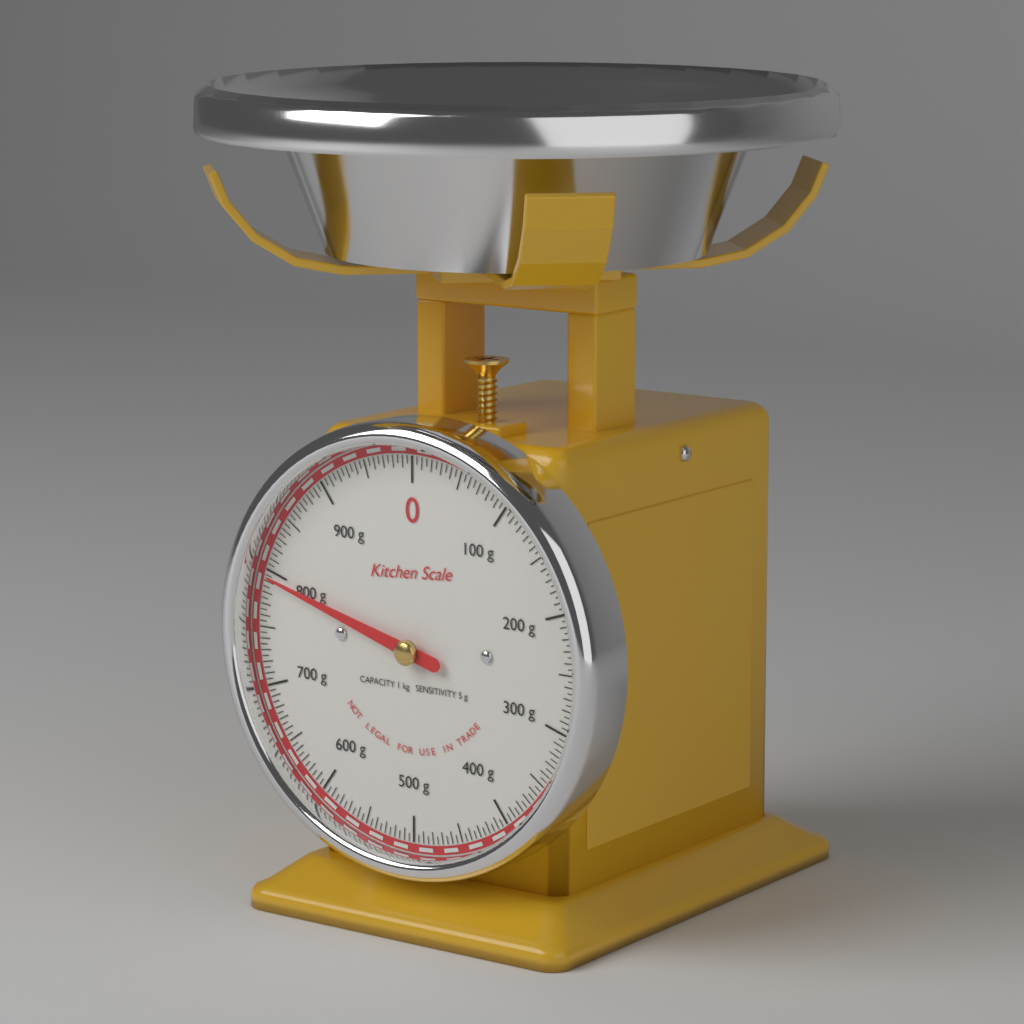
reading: 795 g
